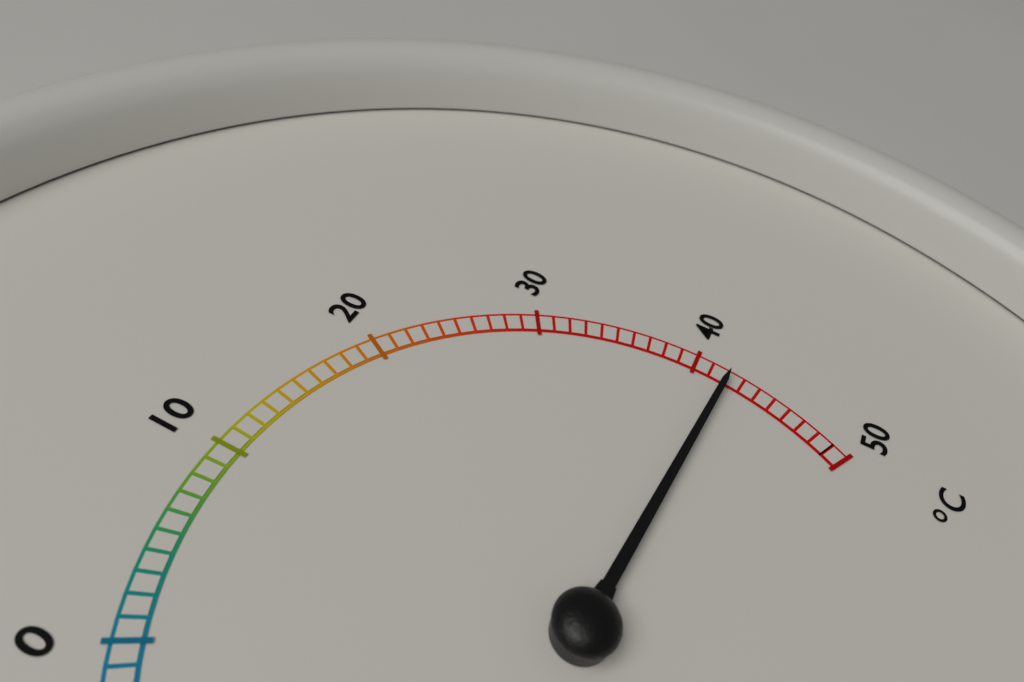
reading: 42 °C
